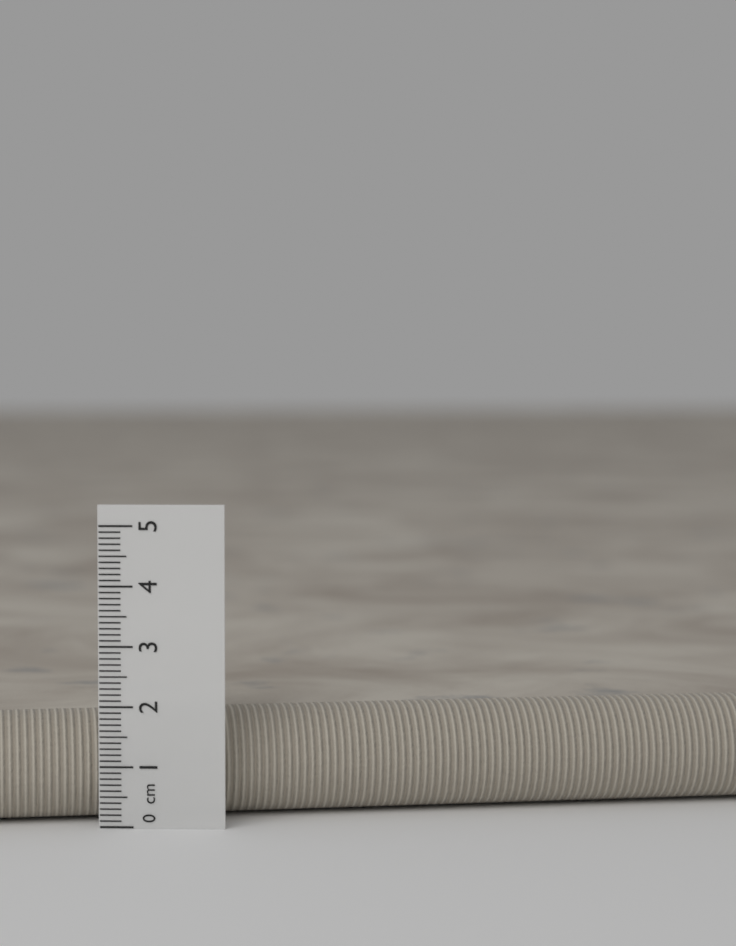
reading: 1.8 cm
